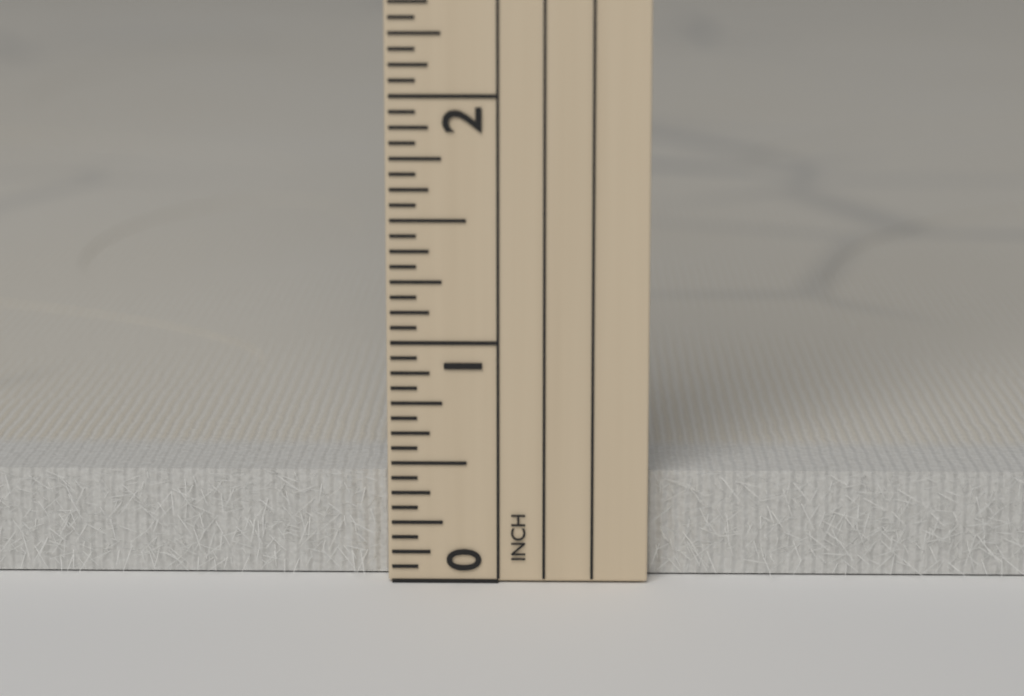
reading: 0.4375 in
